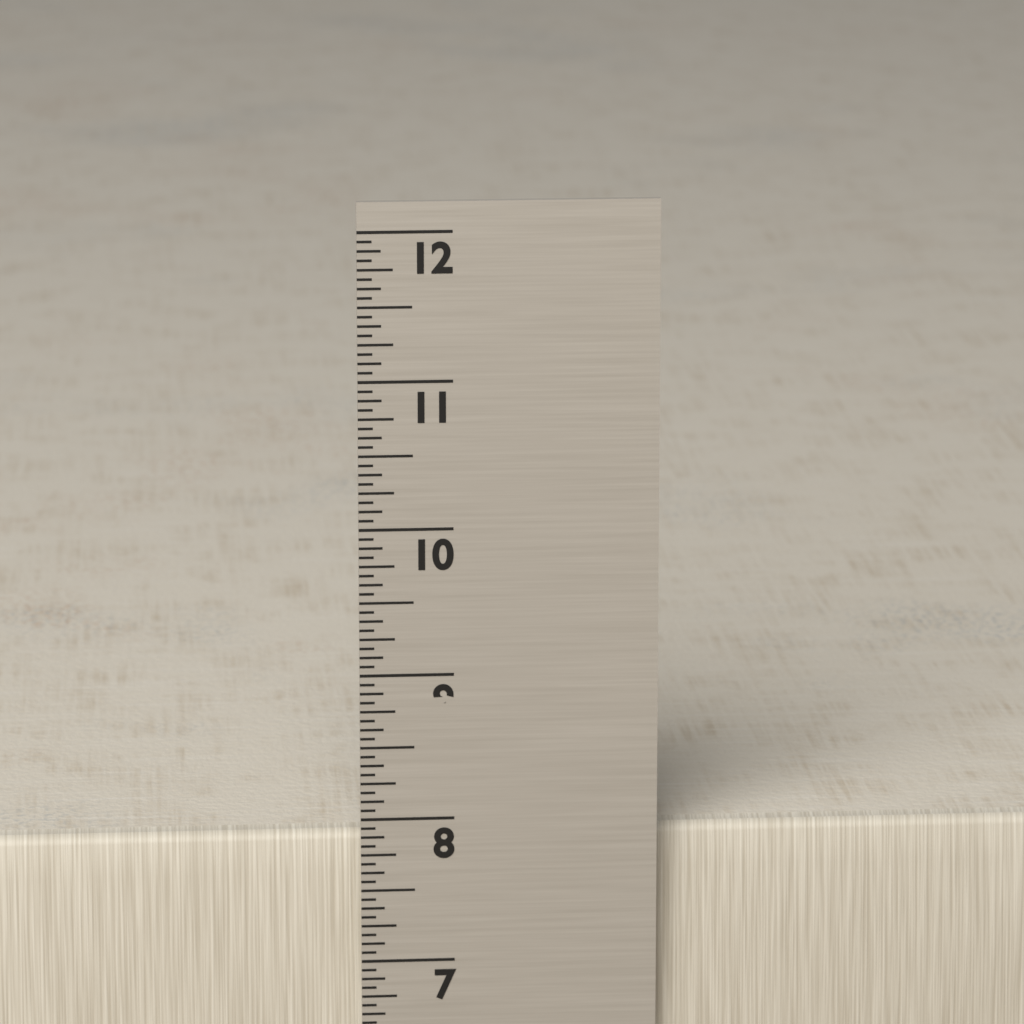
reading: 7.8750 in
